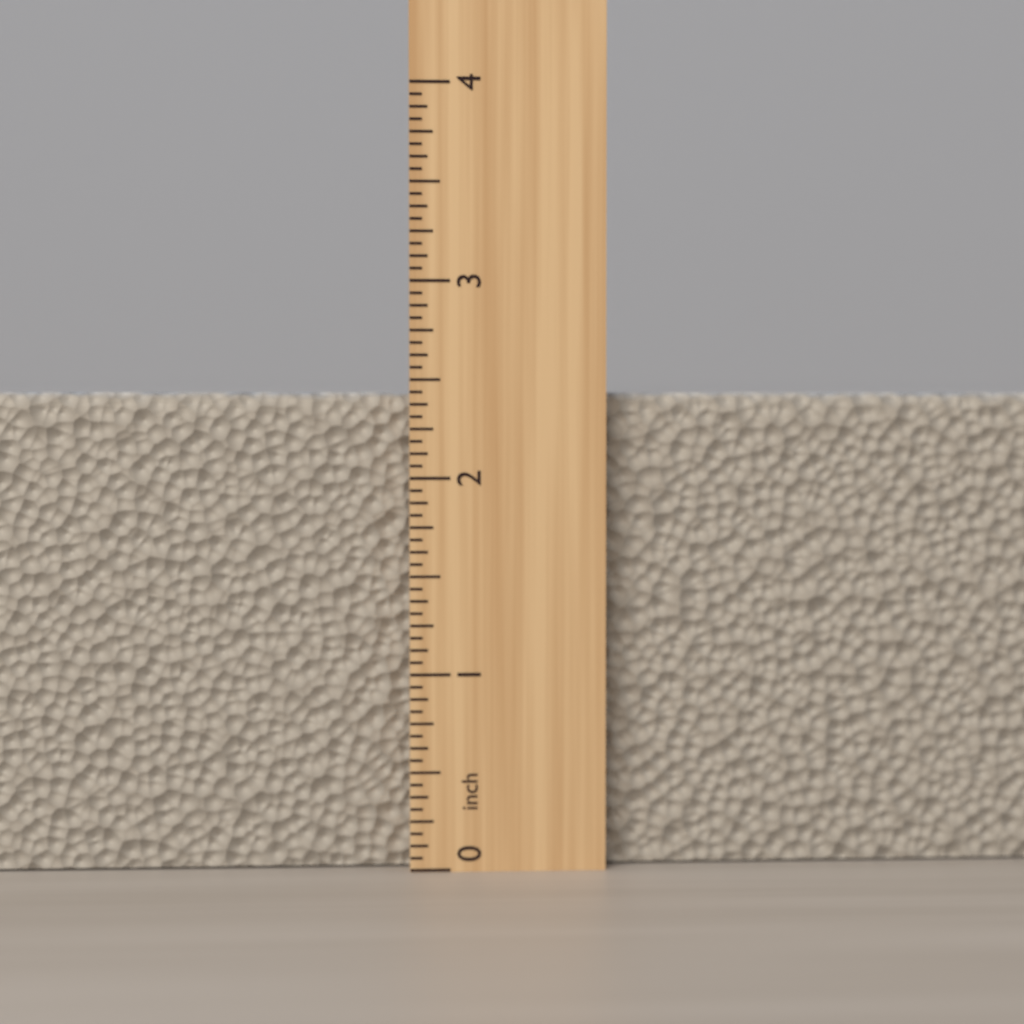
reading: 2.4375 inch
